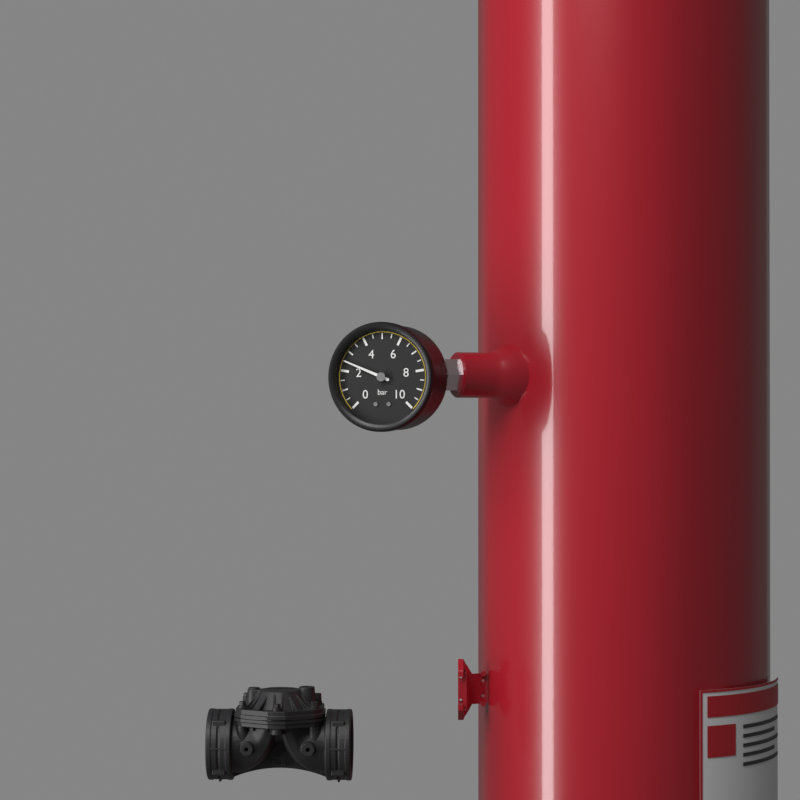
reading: 2.5 bar
